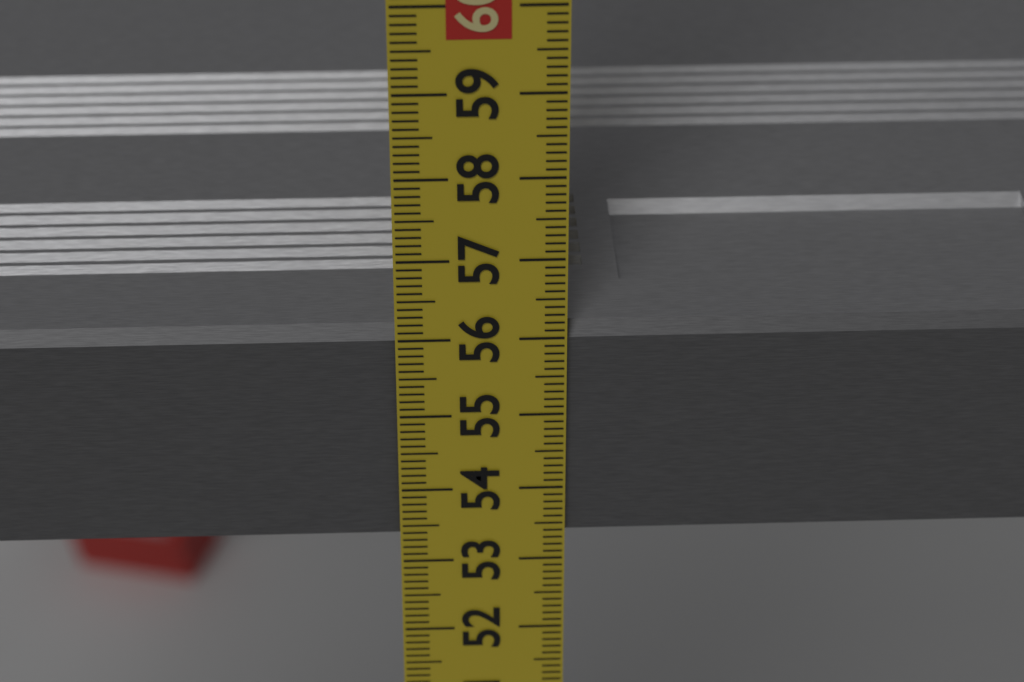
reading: 56.1 cm
